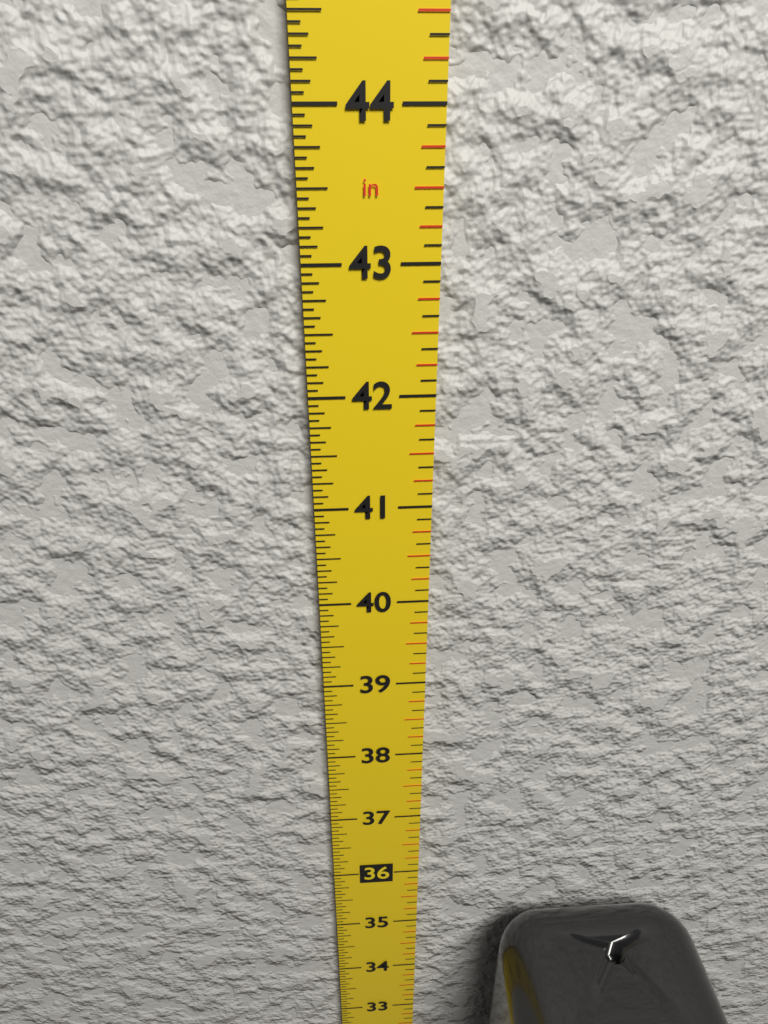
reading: 35.5000 in
